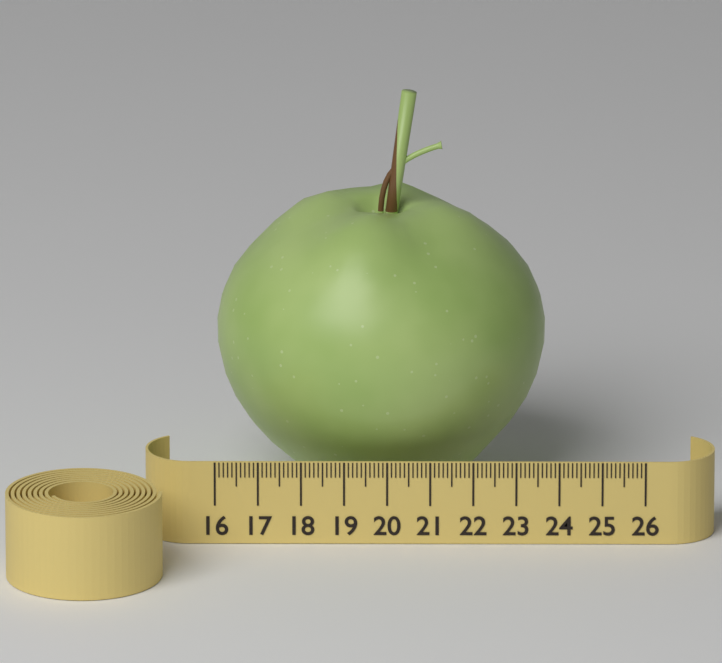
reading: 23.7 (no unit)
